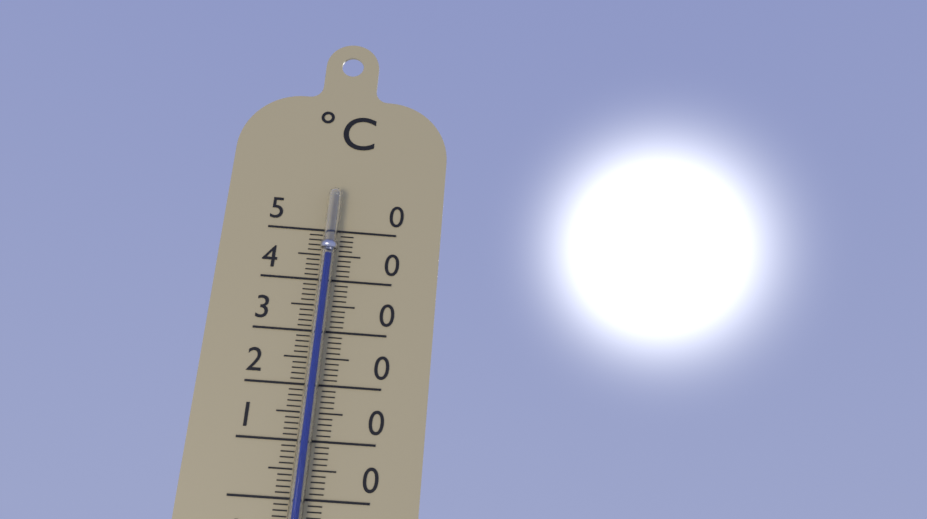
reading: 45 °C
